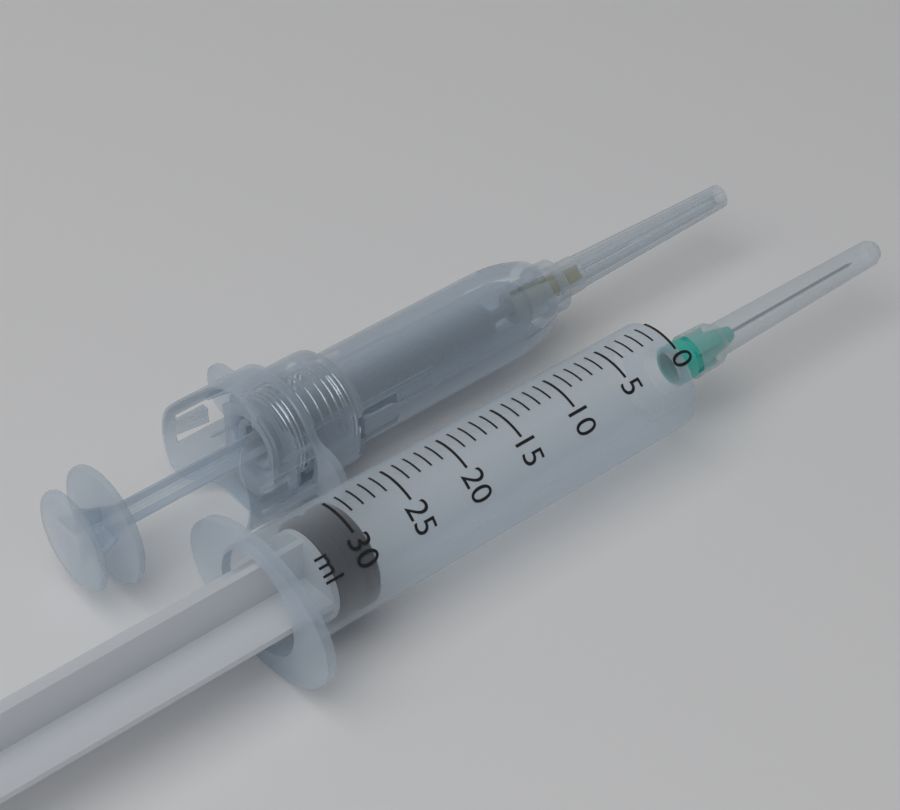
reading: 29 ml
